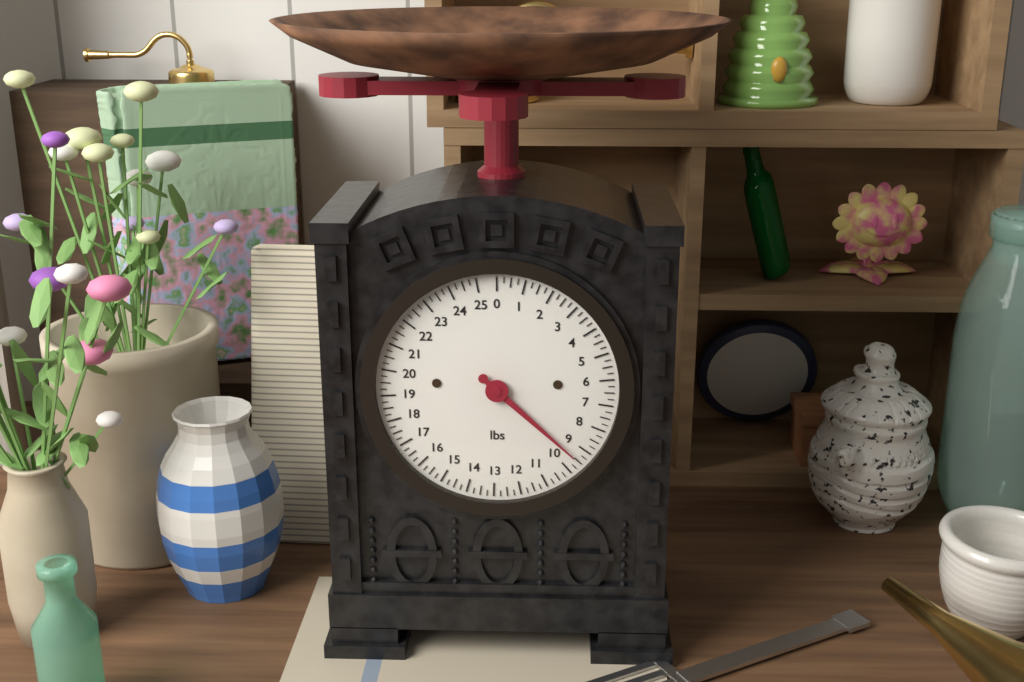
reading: 9.50 lbs
